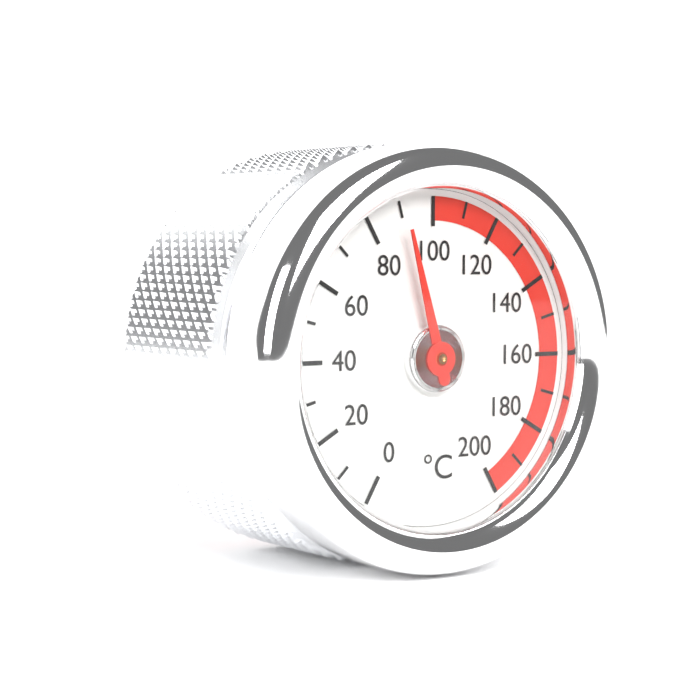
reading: 90 °C
